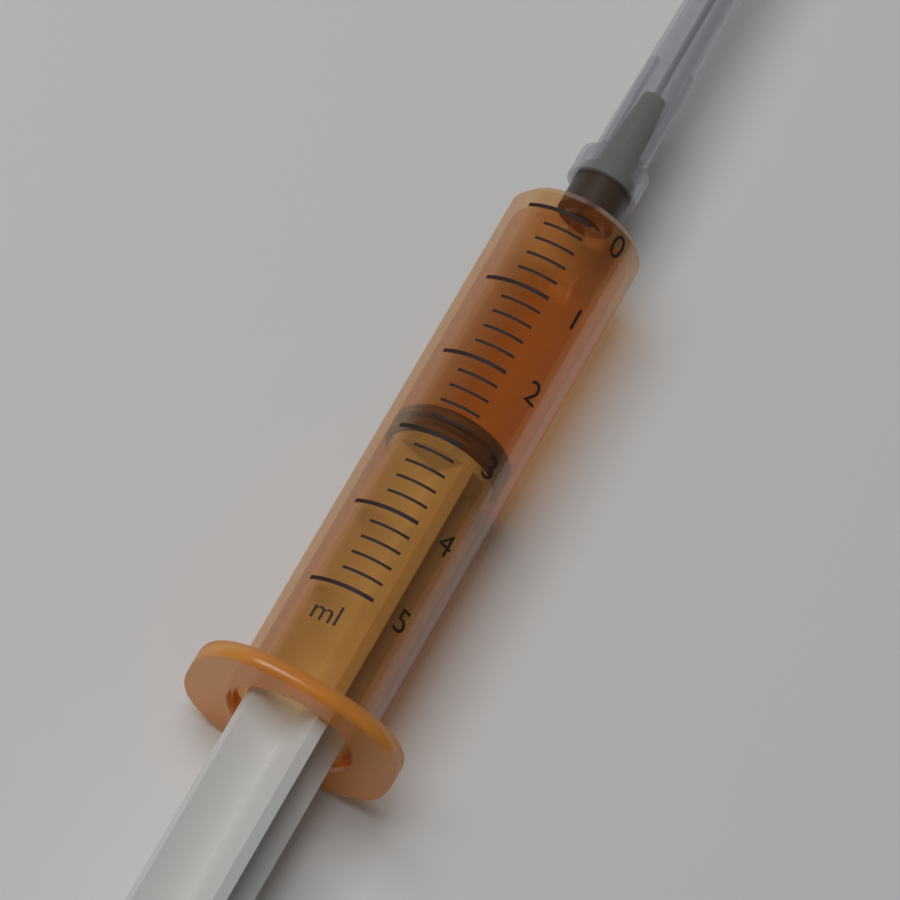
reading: 2.6 ml
